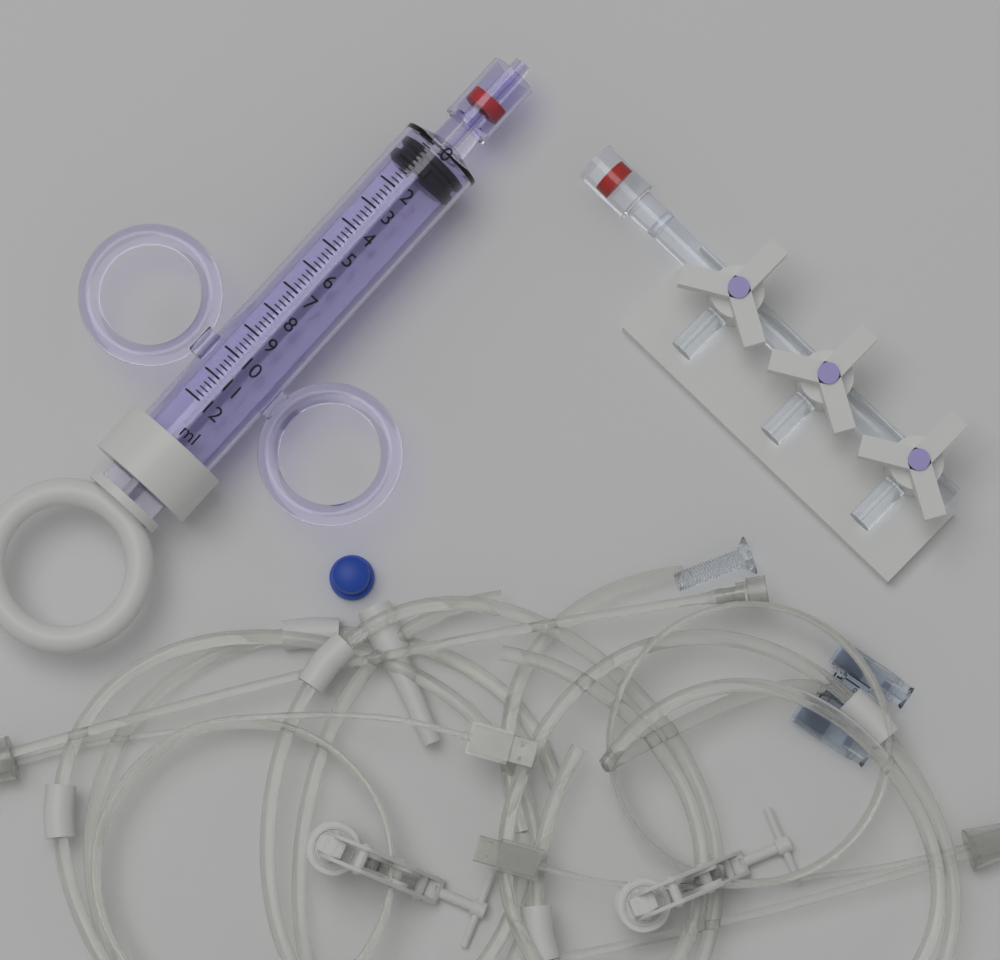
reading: 0.2 ml
